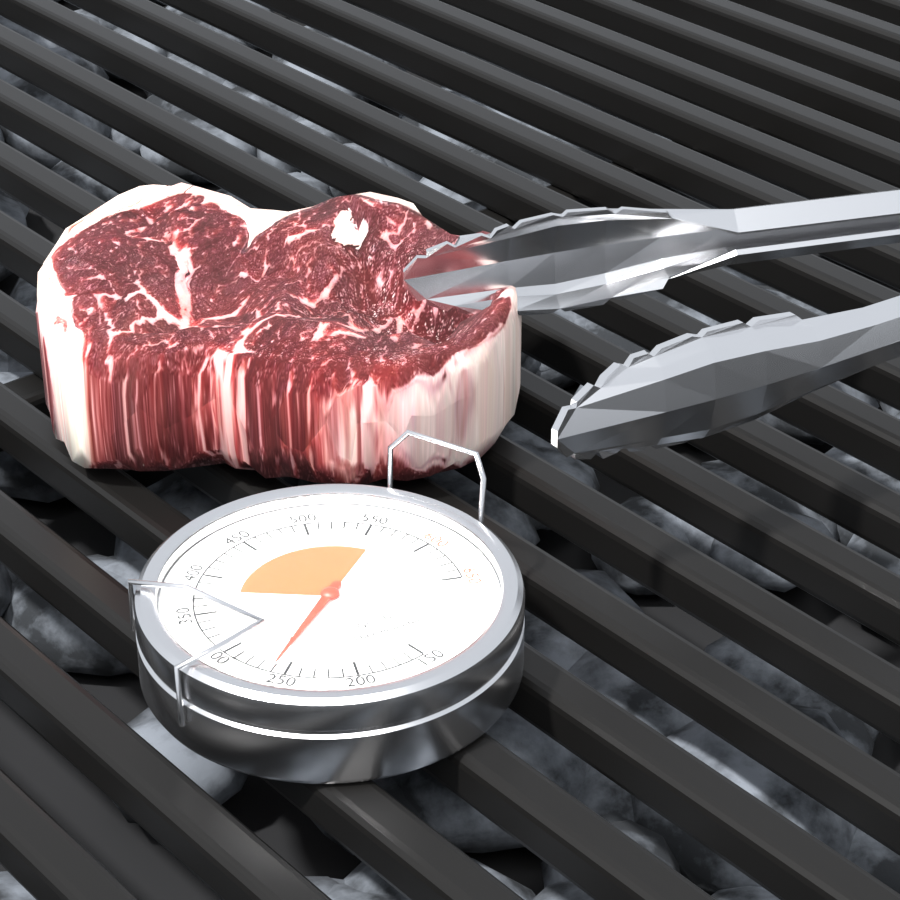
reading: 260 °F
